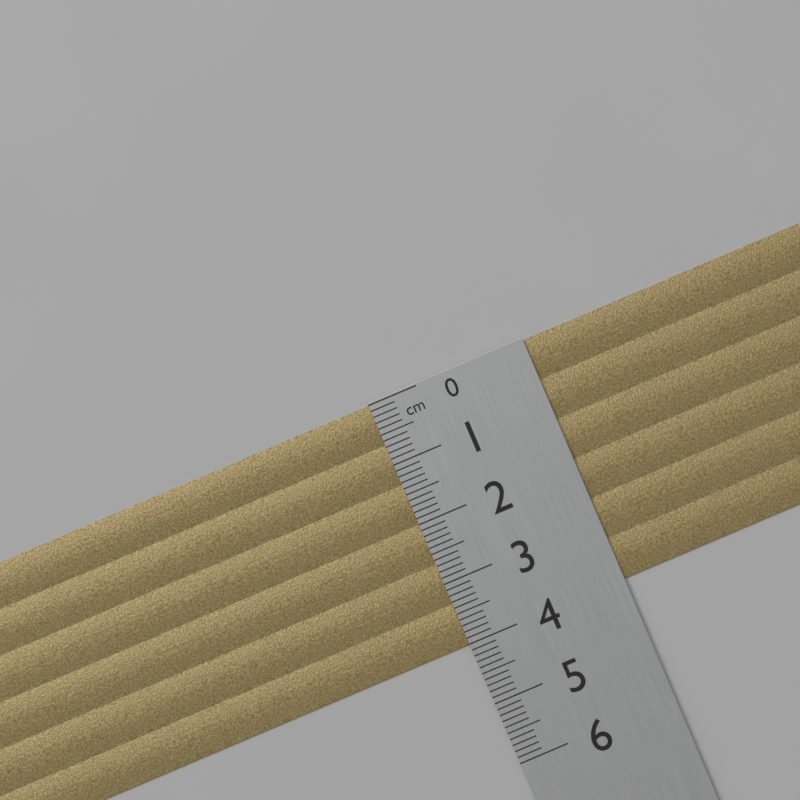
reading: 4.0 cm
